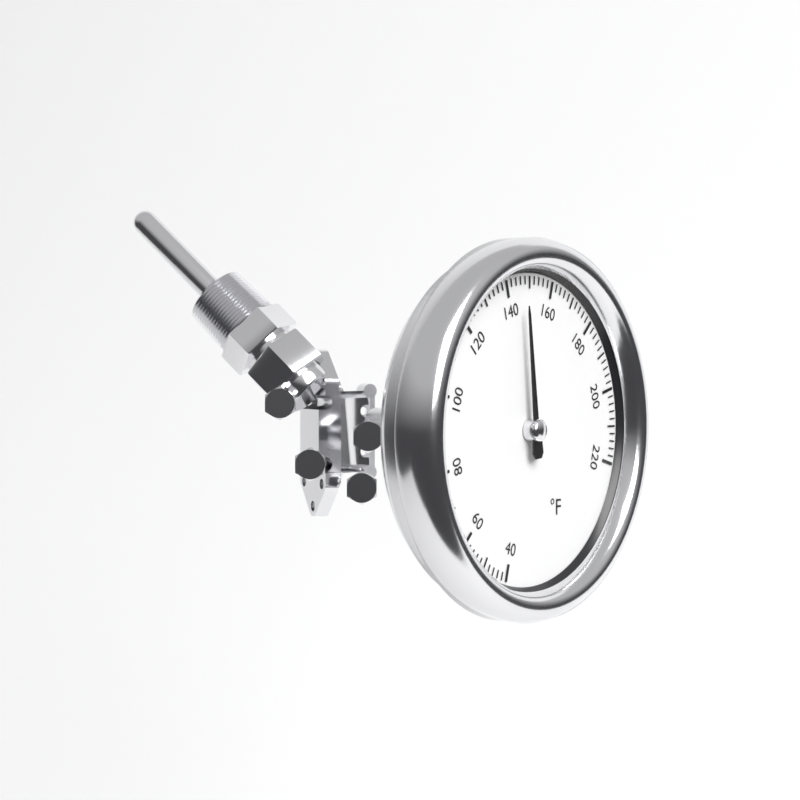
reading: 146 °F
